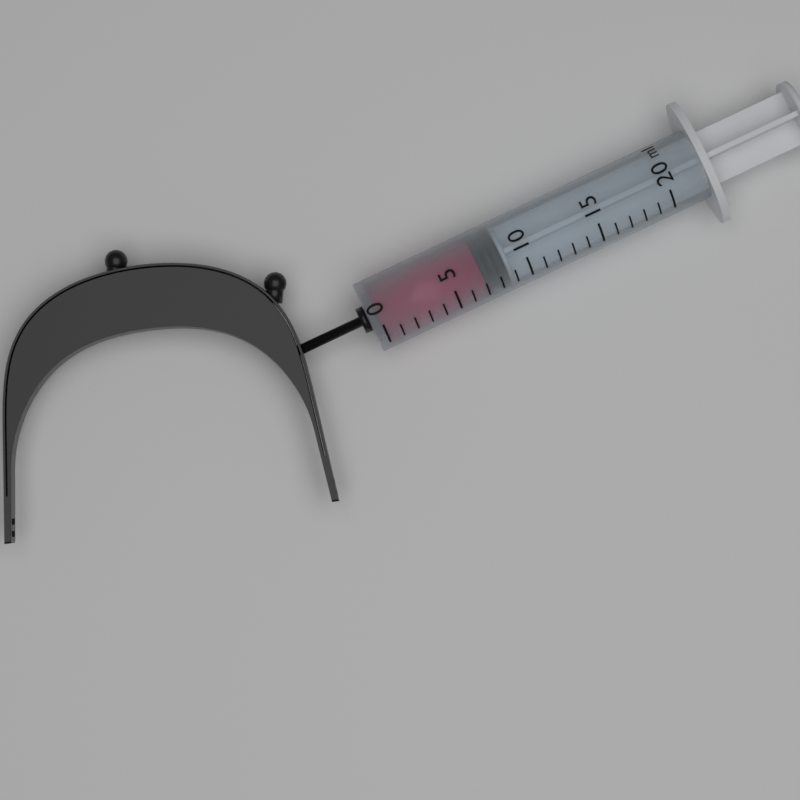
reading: 7 ml
